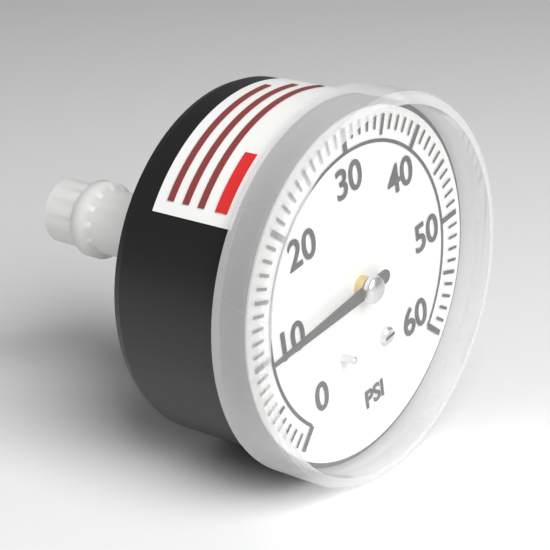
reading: 10 psi
